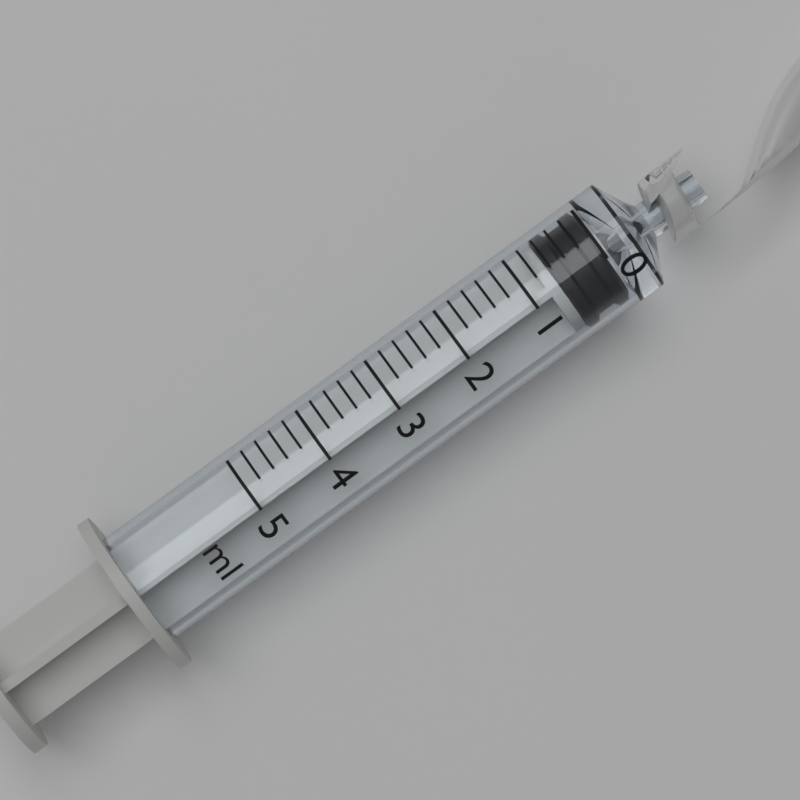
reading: 0.0 ml
